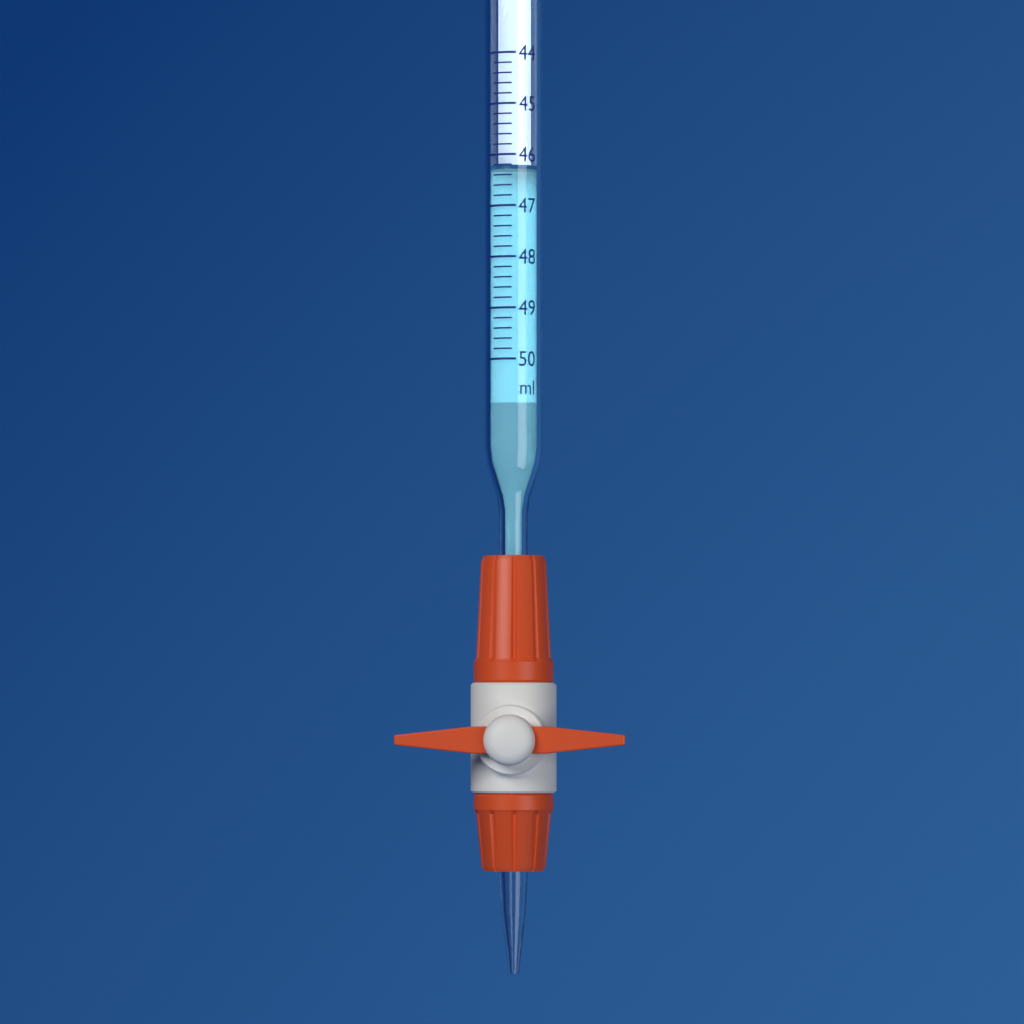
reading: 46.2 ml
